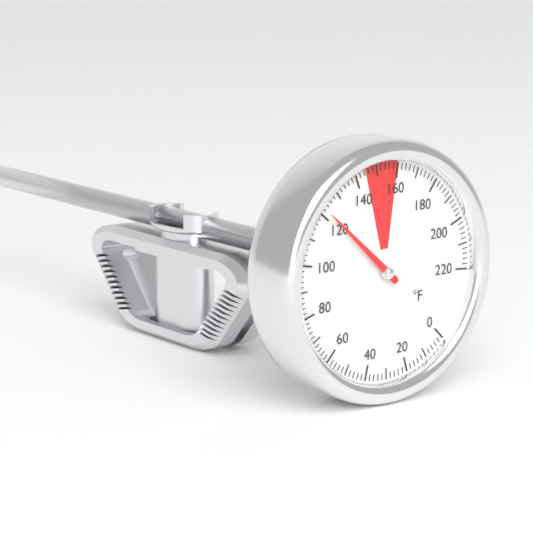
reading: 122 °F
